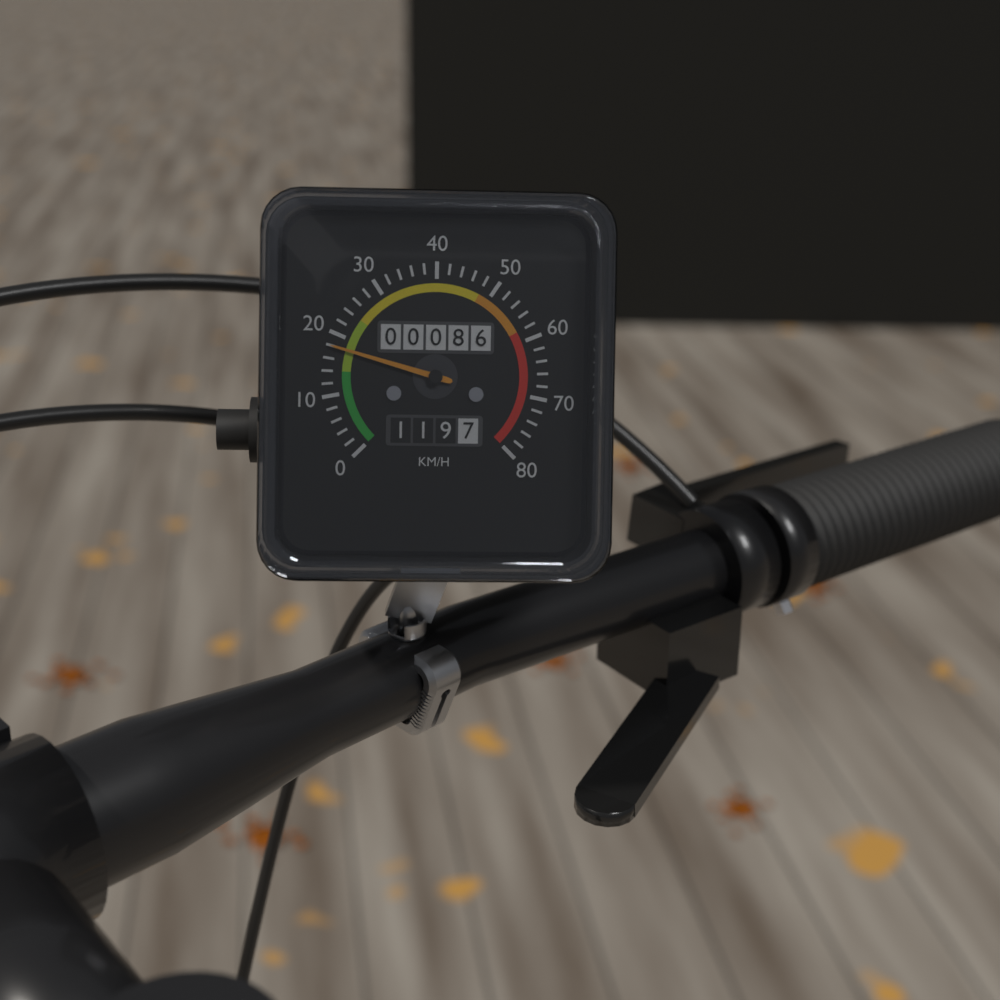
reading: 18 km/h
